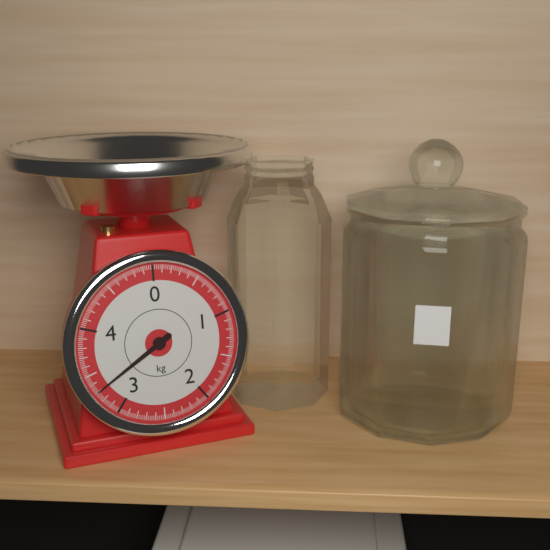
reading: 3.30 kg
